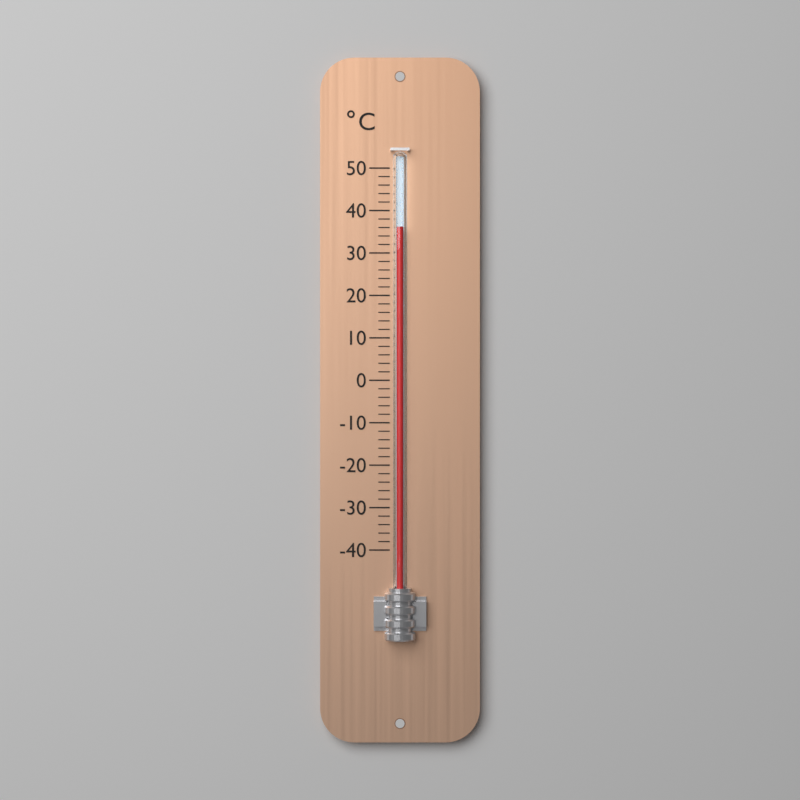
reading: 36 °C
